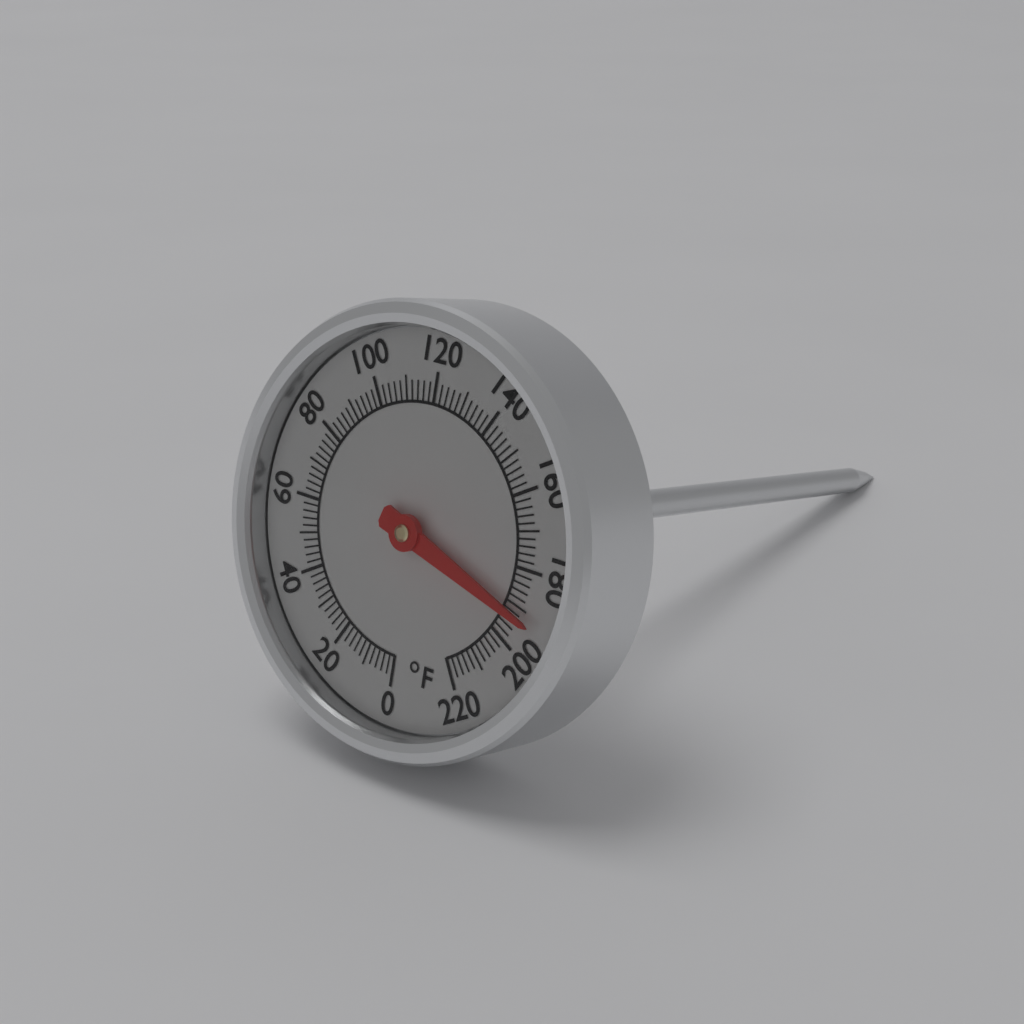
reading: 192 °F
